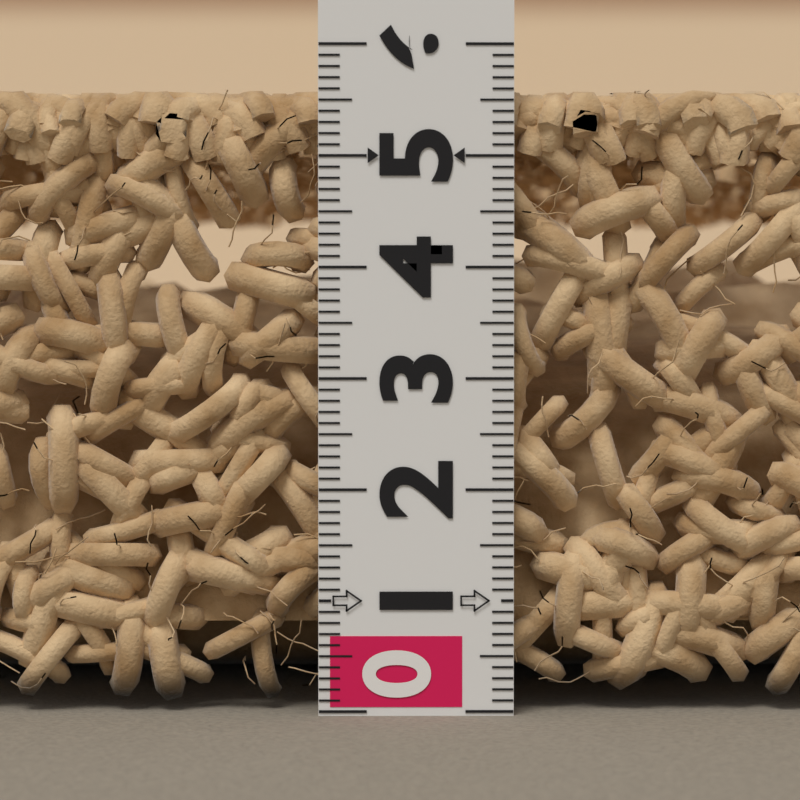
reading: 5.6 (no unit)
